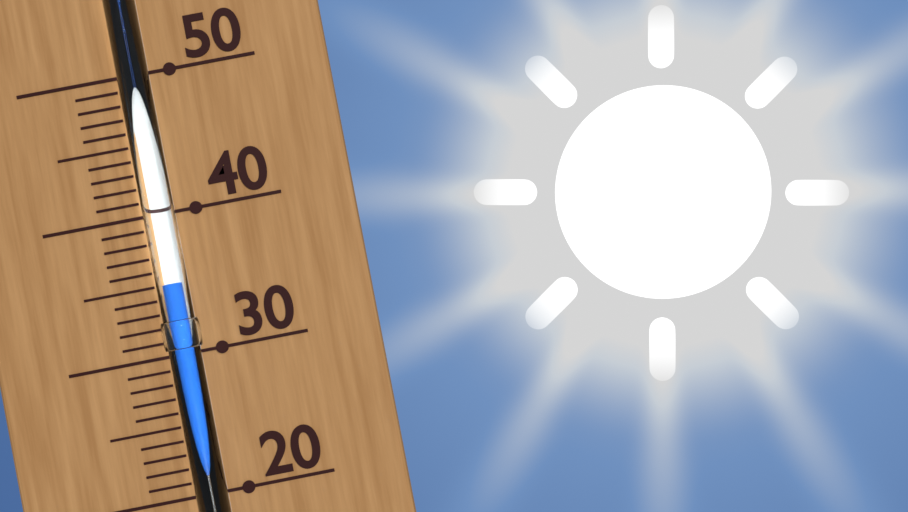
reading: 35 (no unit)
